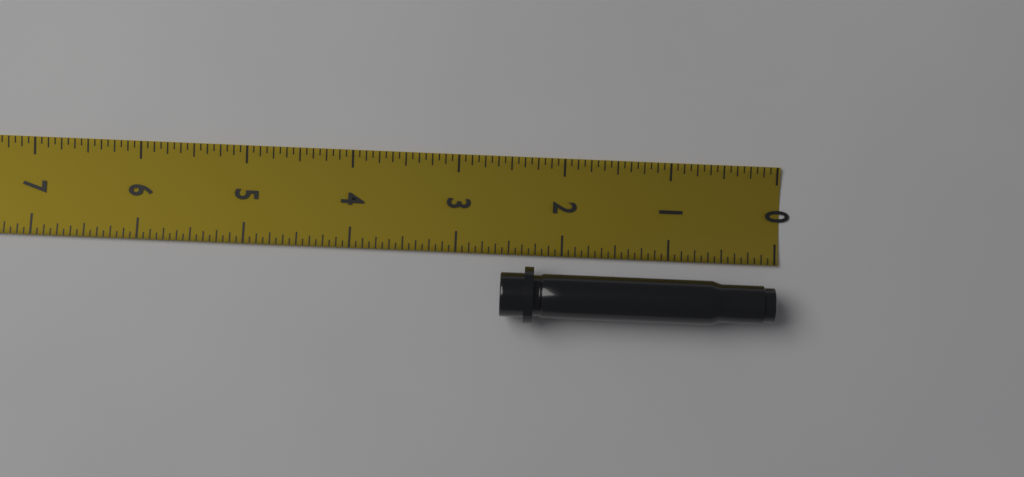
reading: 2.5625 in
